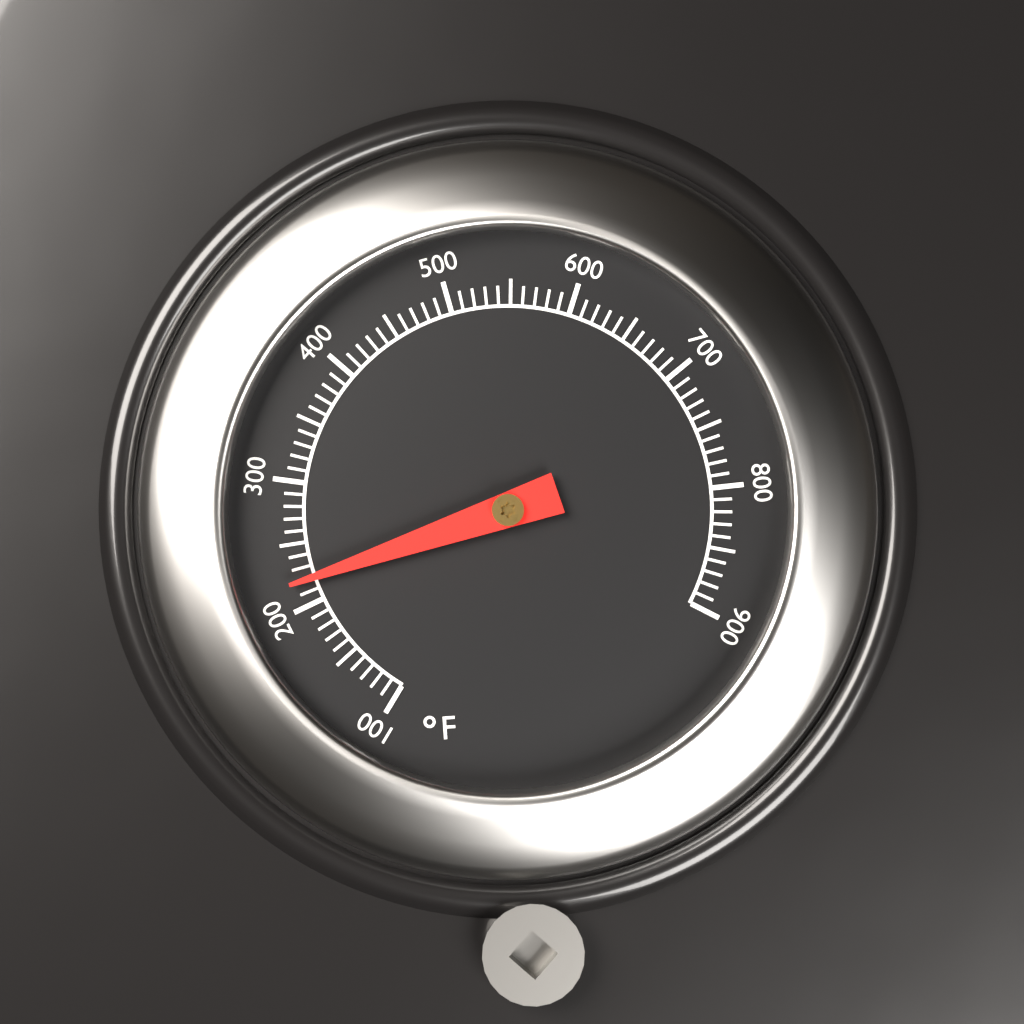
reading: 220 °F
